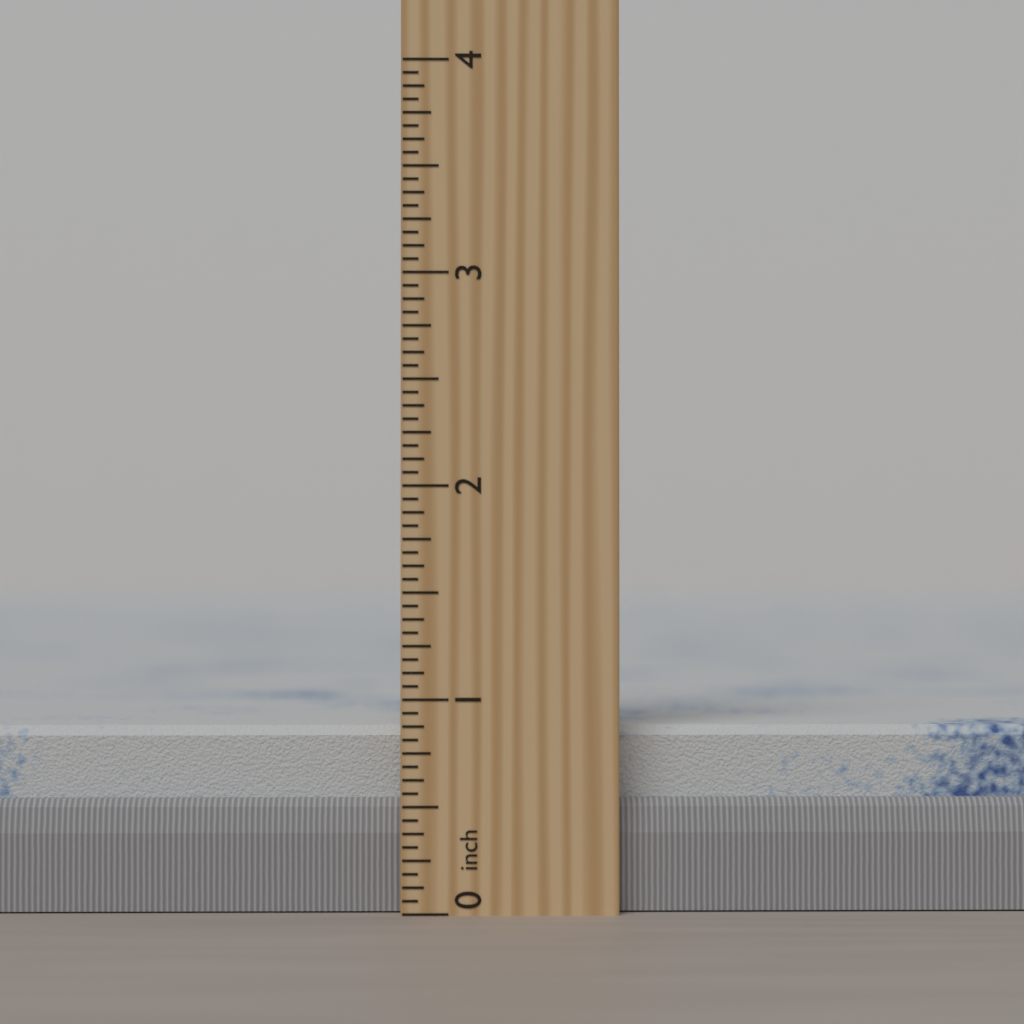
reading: 0.8750 inch
